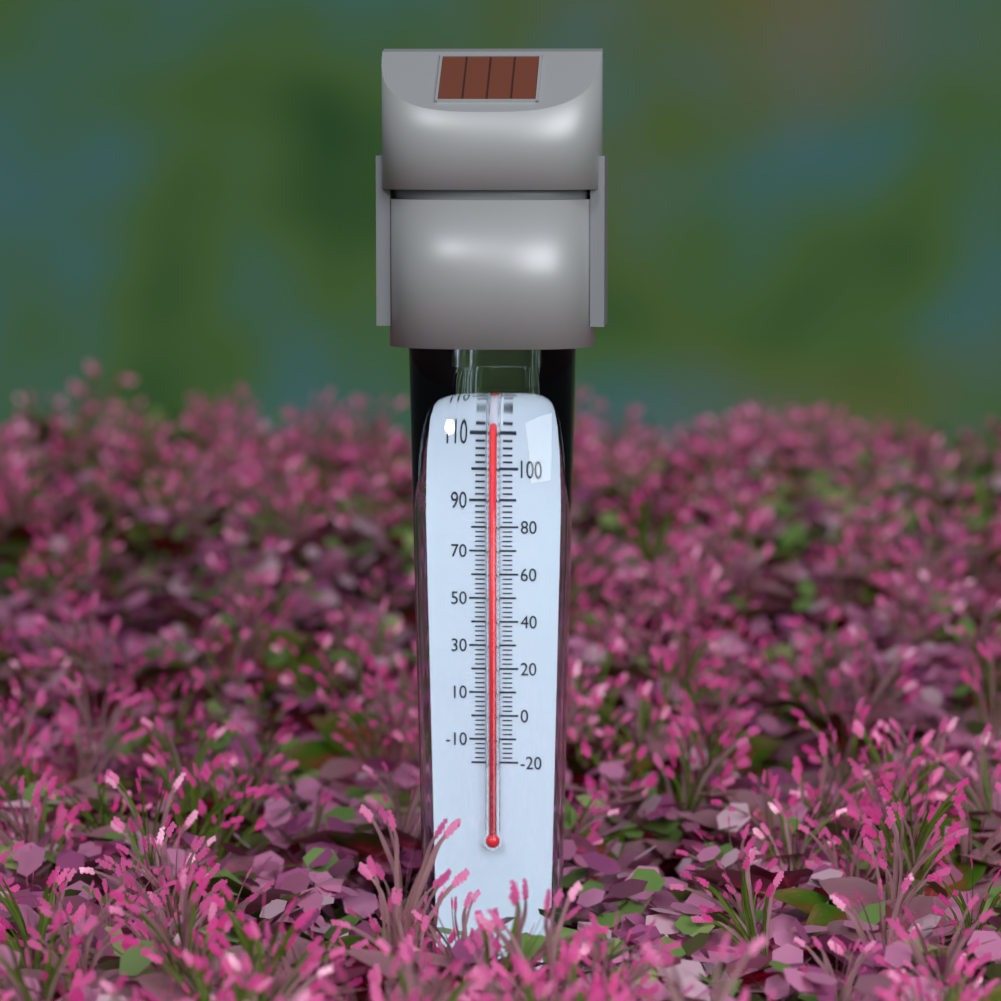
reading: 114 °F
